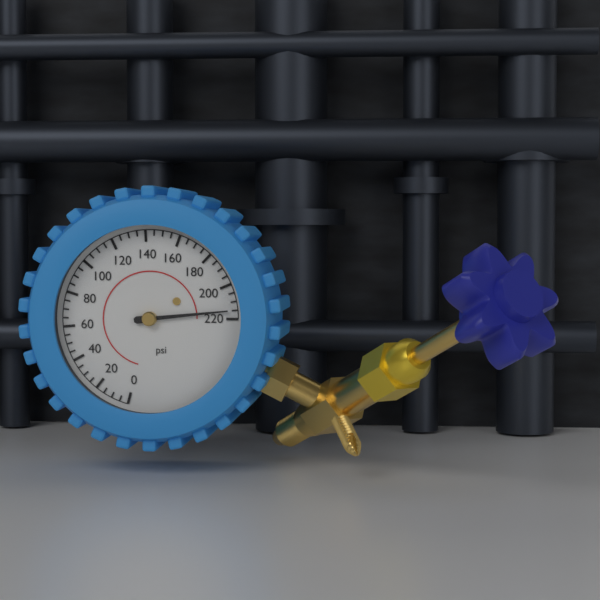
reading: 215 psi
